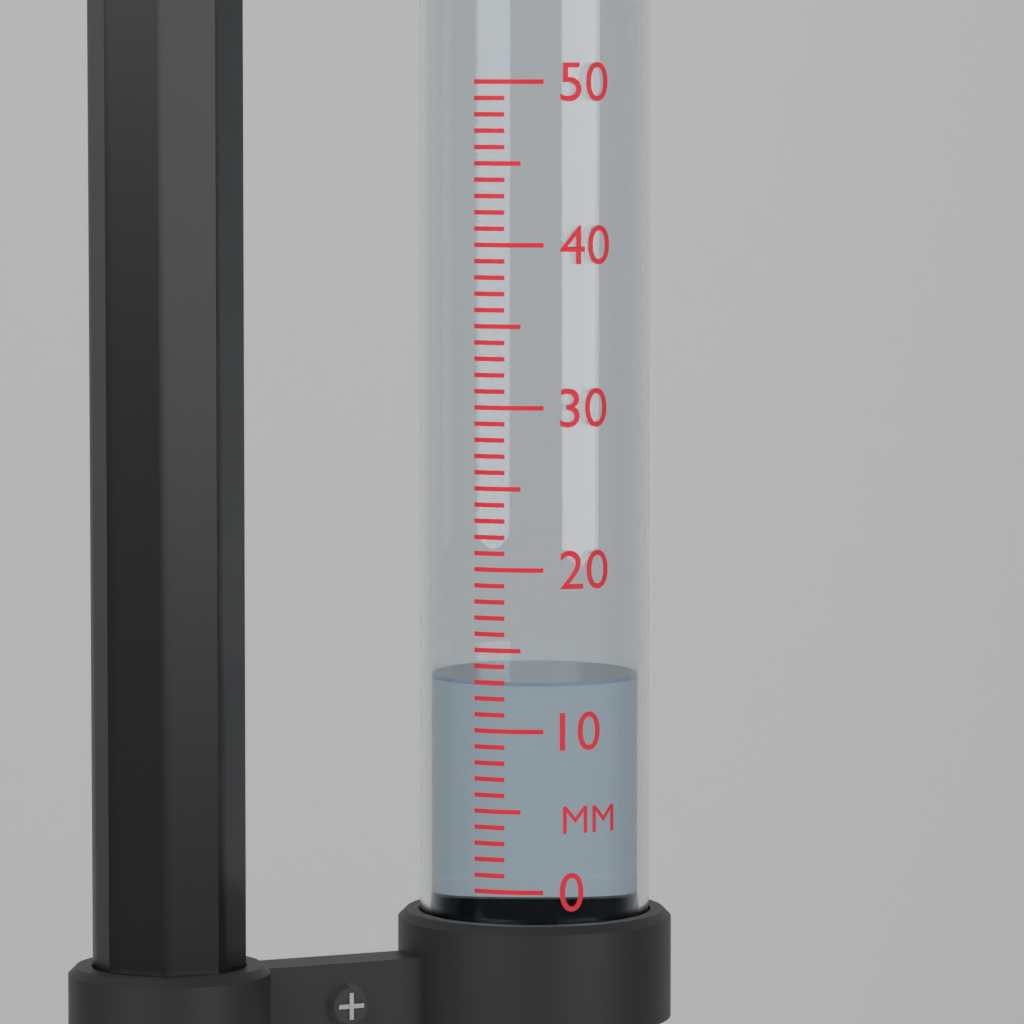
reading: 13 mm
